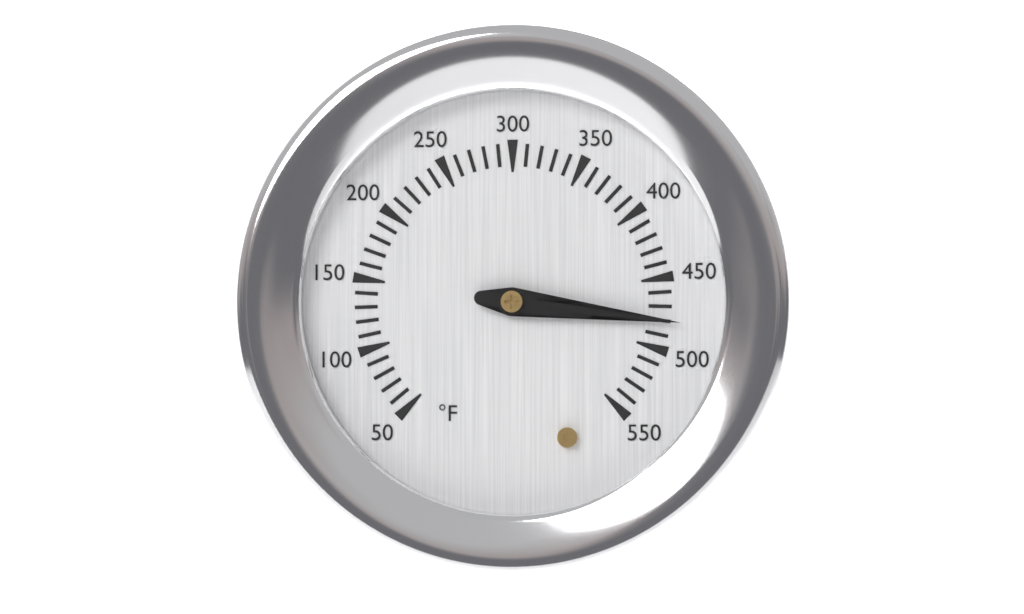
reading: 480 °F
